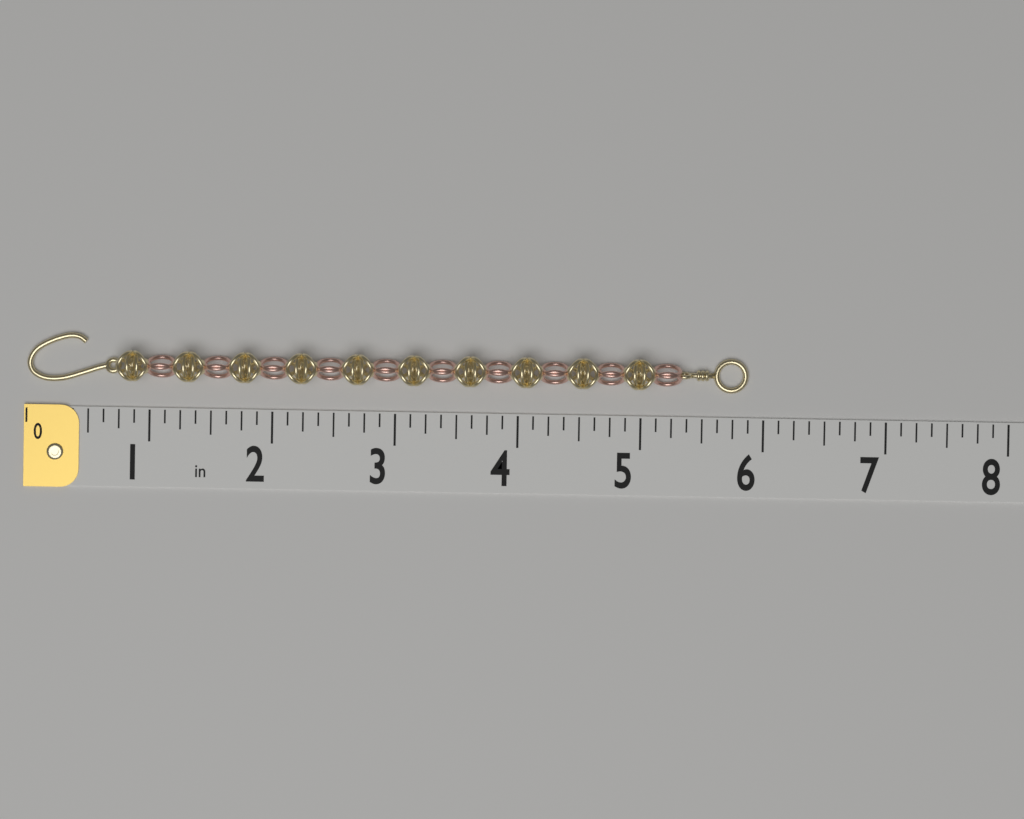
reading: 5.875 in
